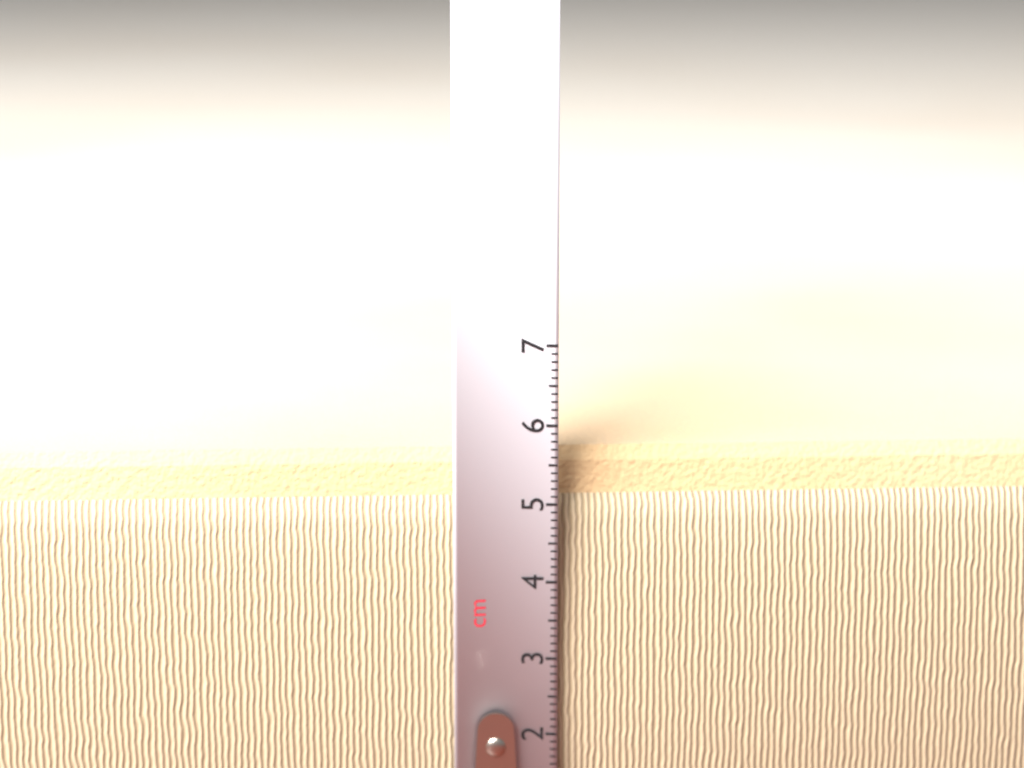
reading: 5.6 cm
